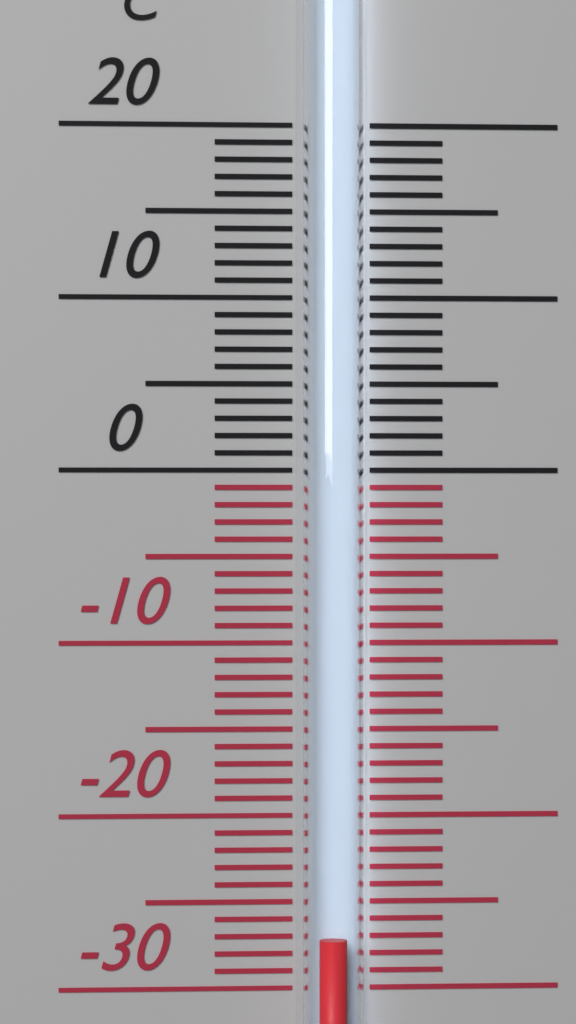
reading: -27 °C
